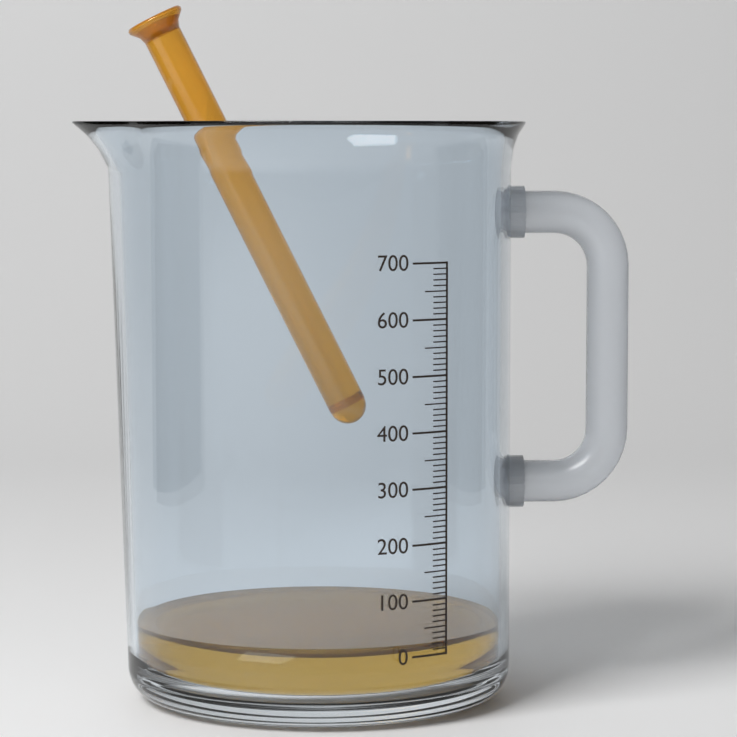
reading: 20 (no unit)
